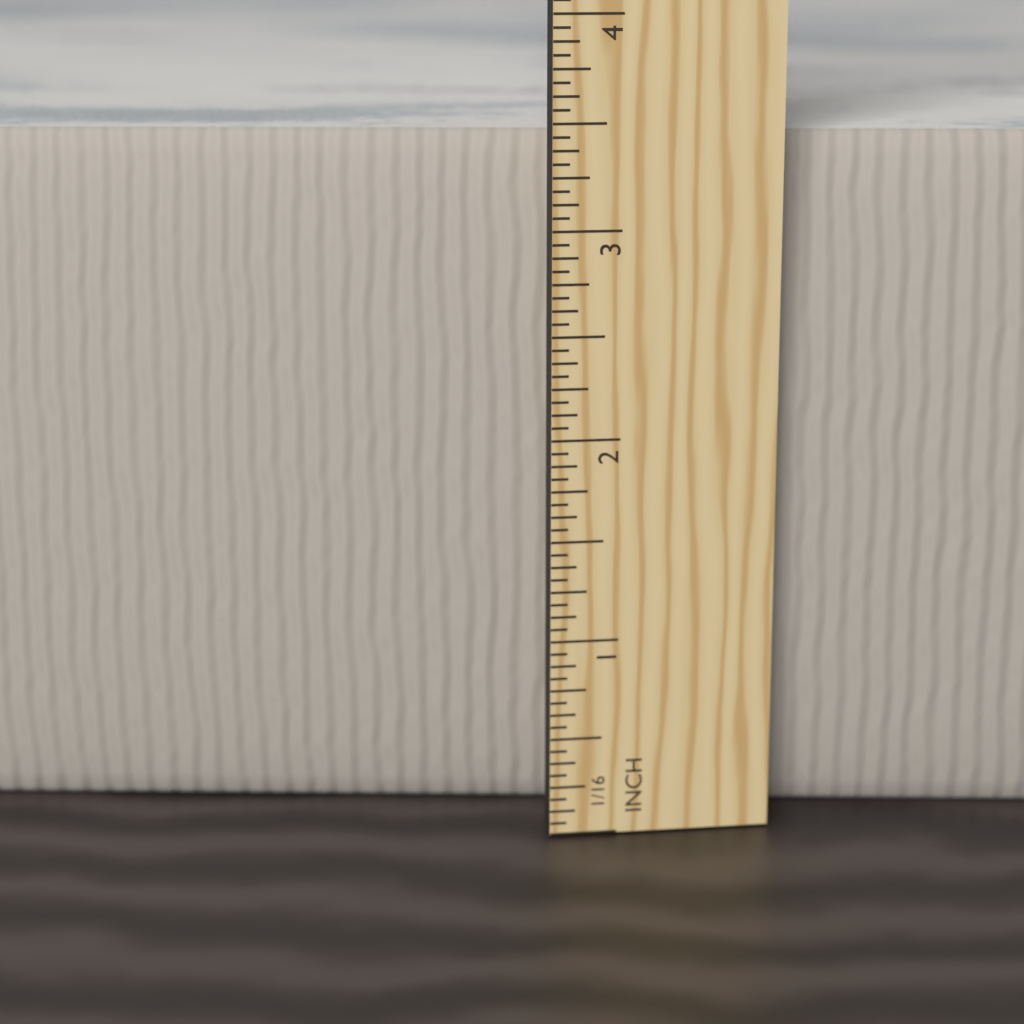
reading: 3.4375 in
